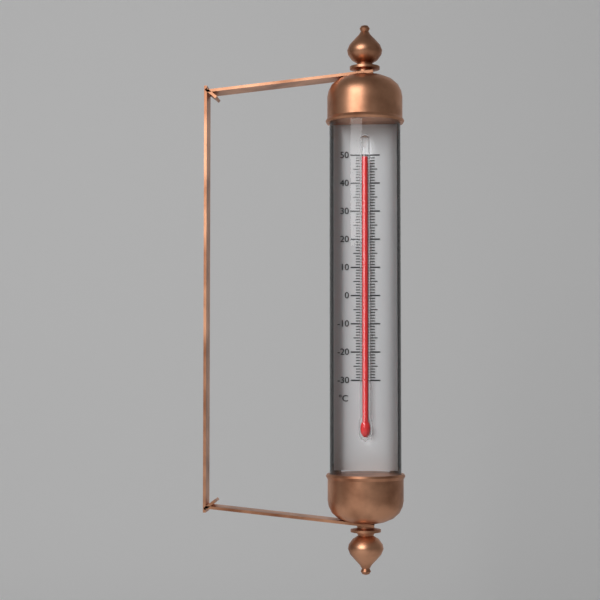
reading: 49 °C
